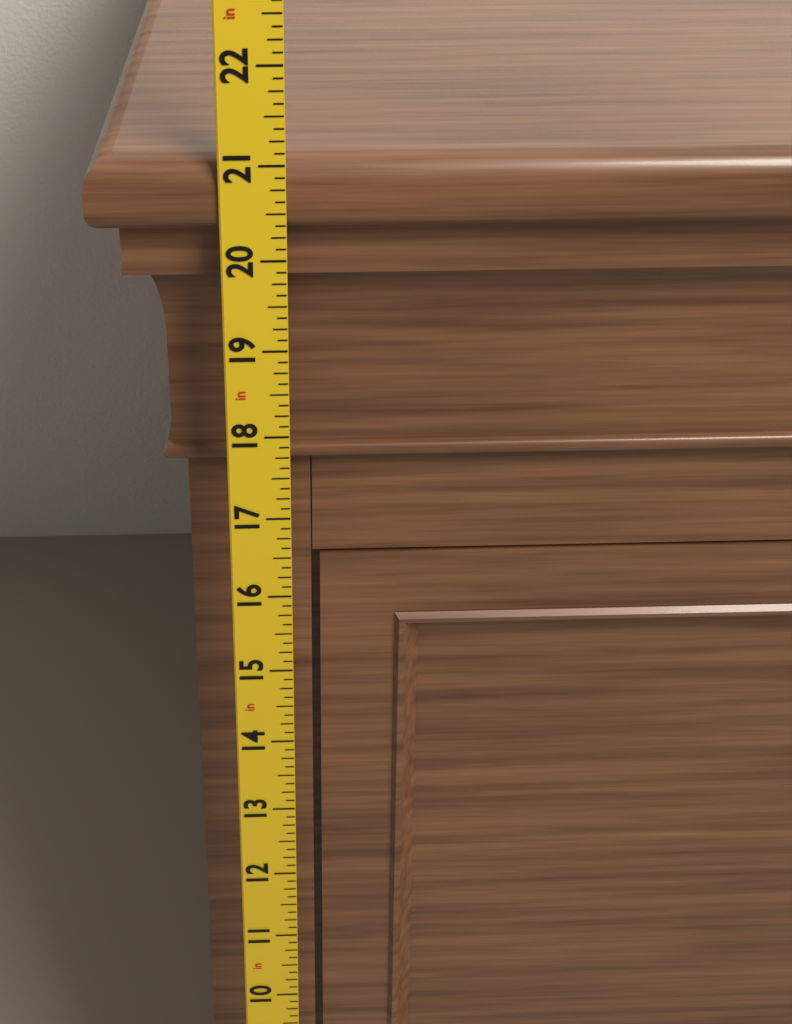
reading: 21.000 in
